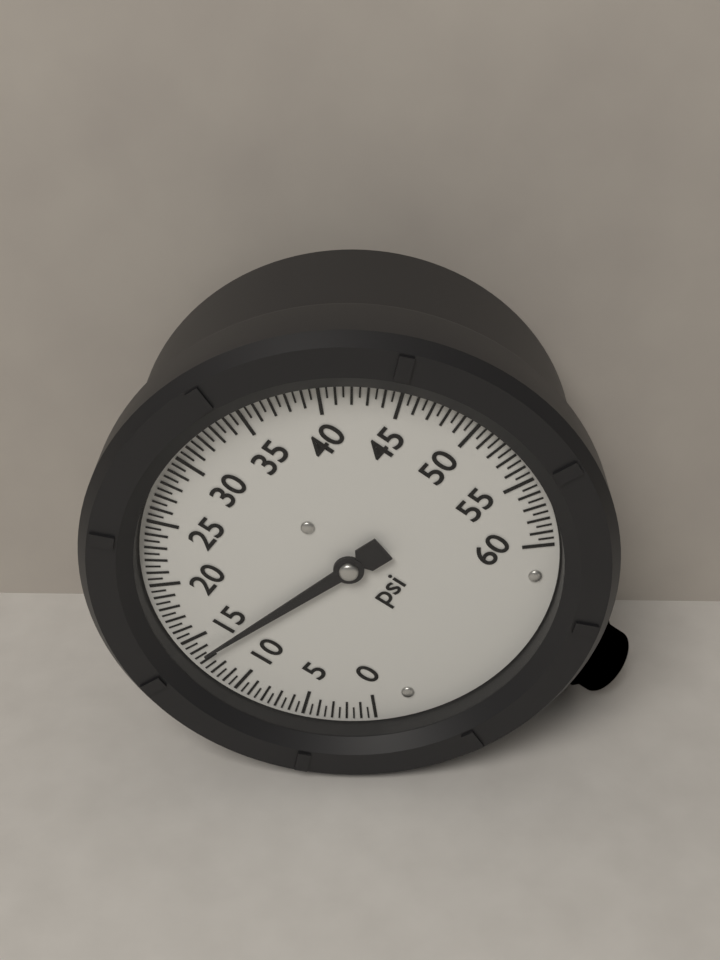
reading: 13.5 psi
